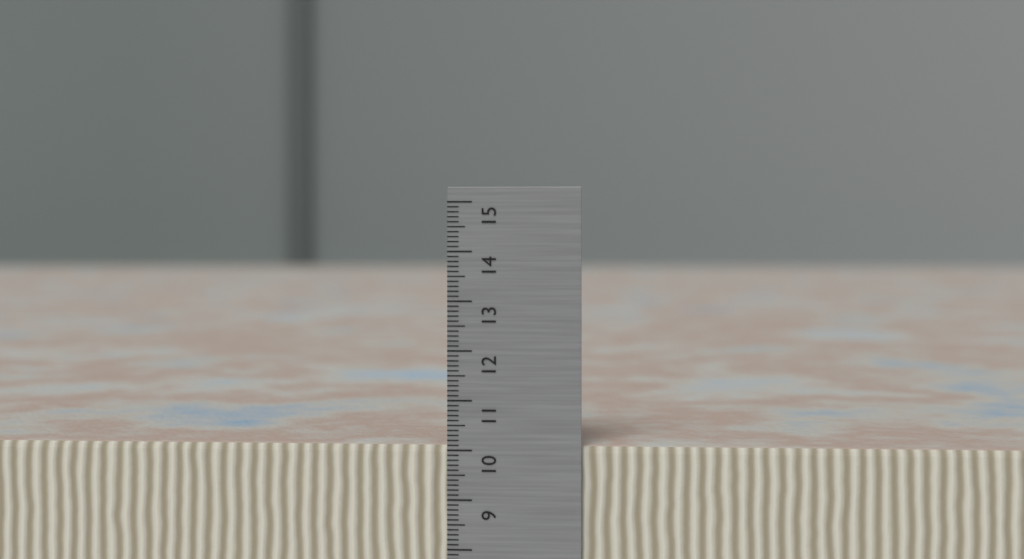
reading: 10.1 cm
